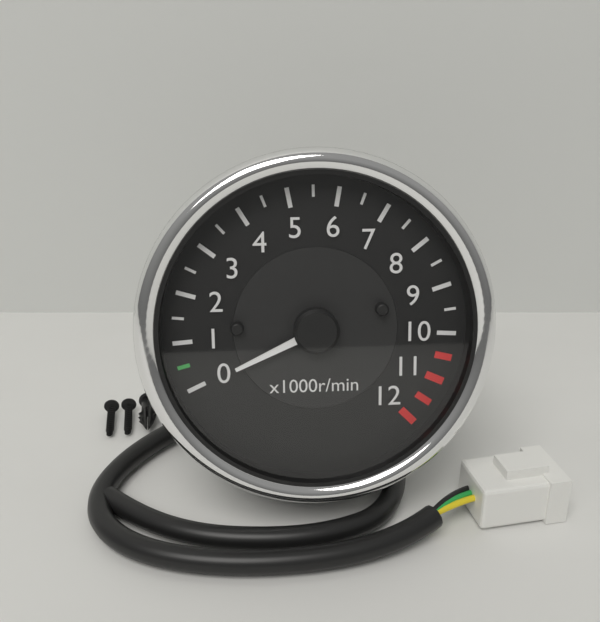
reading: 0 r/min
